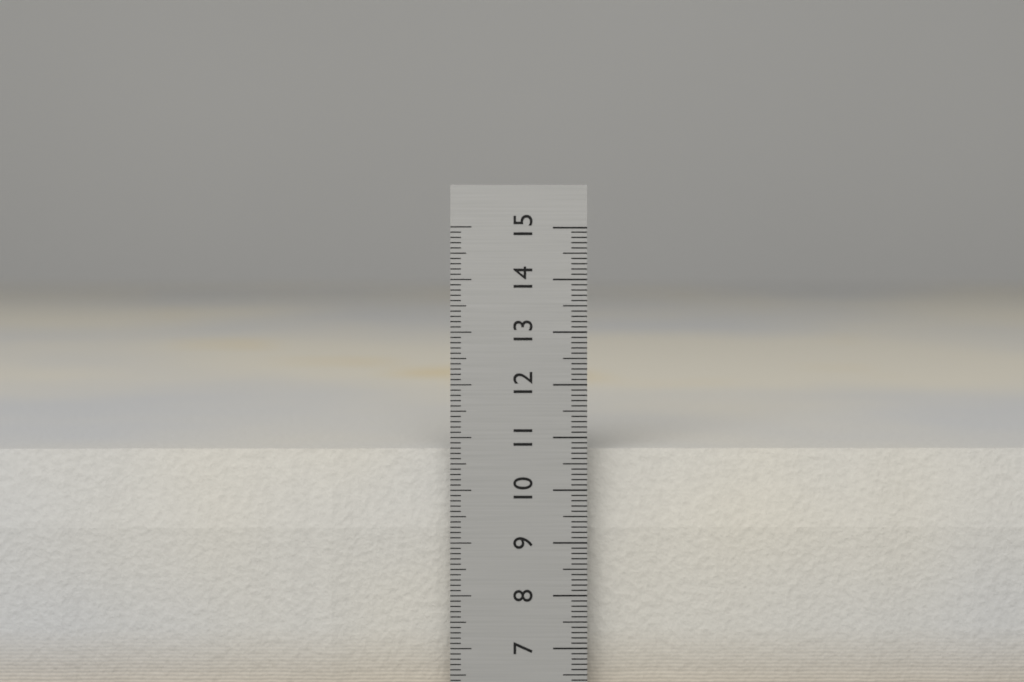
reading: 10.7 cm
